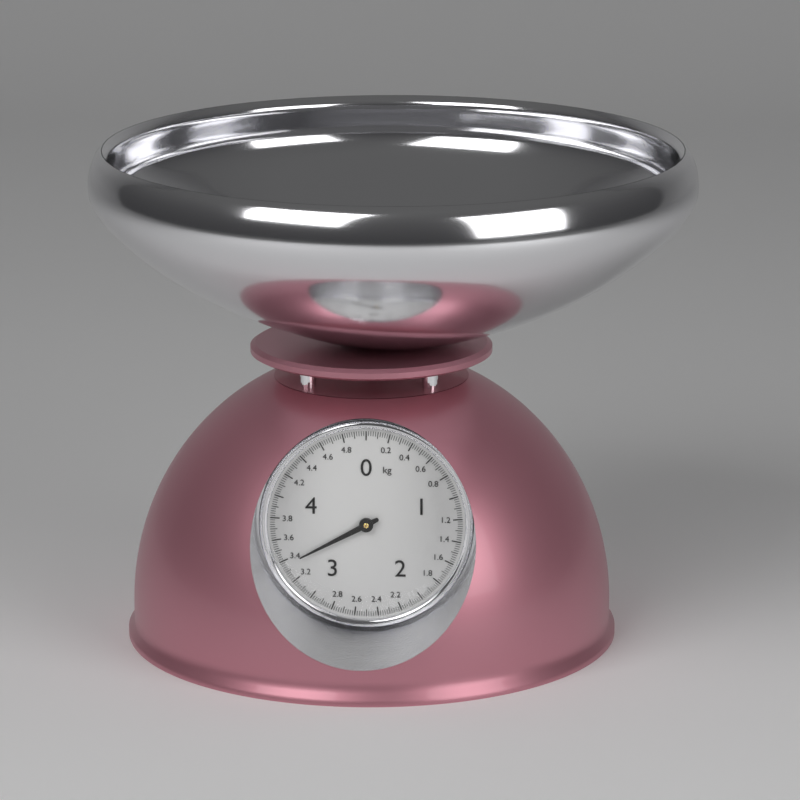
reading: 3.36 kg
